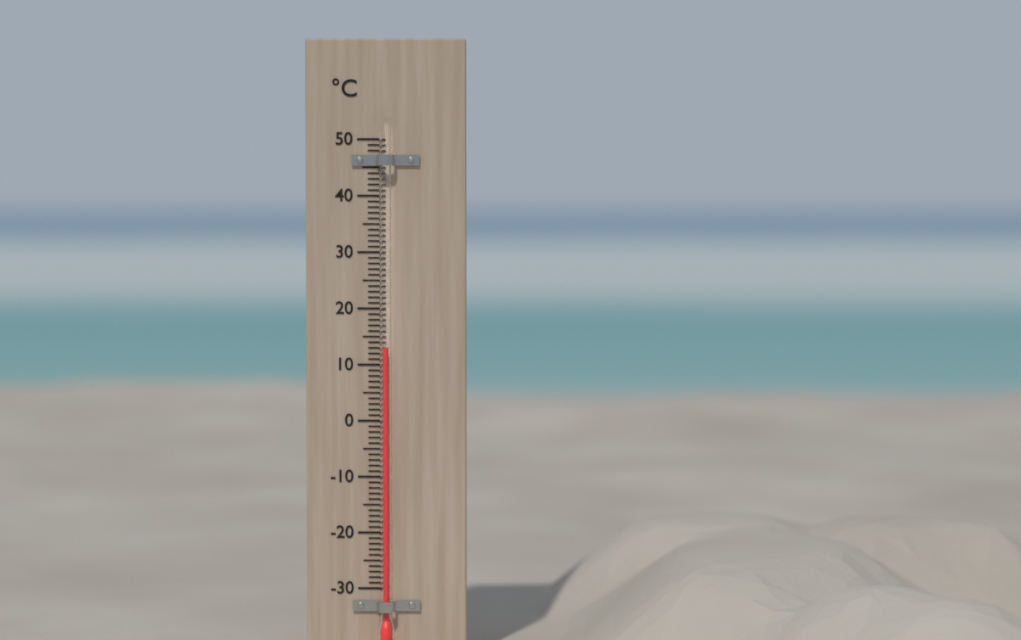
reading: 13 °C
